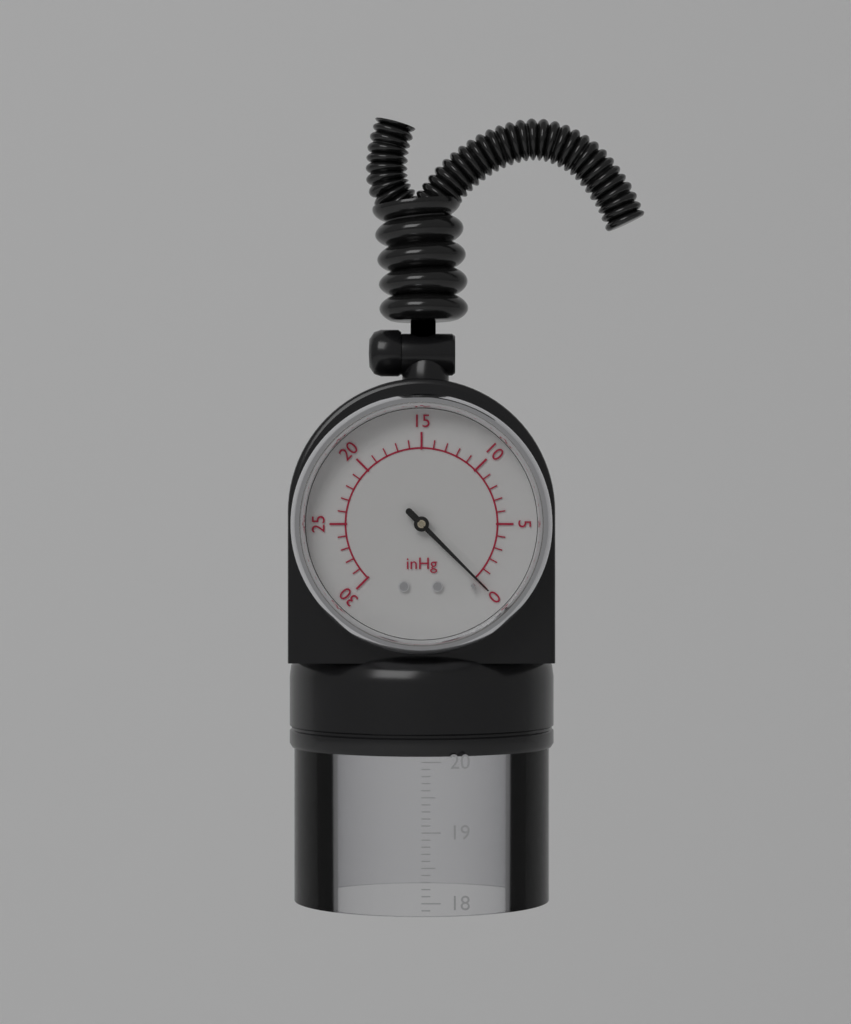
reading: 0 inHg
